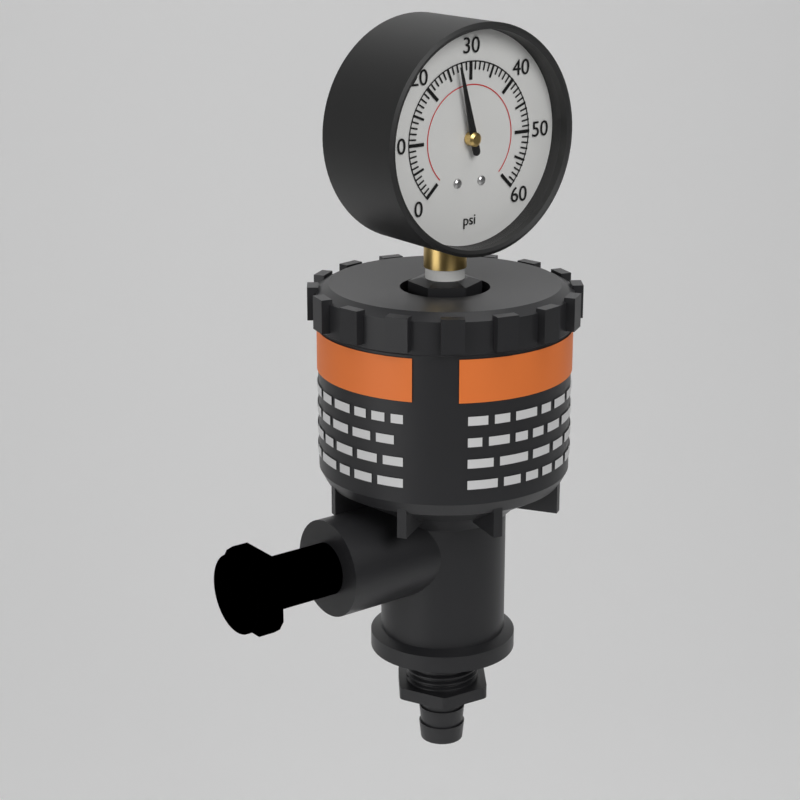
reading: 27 psi
